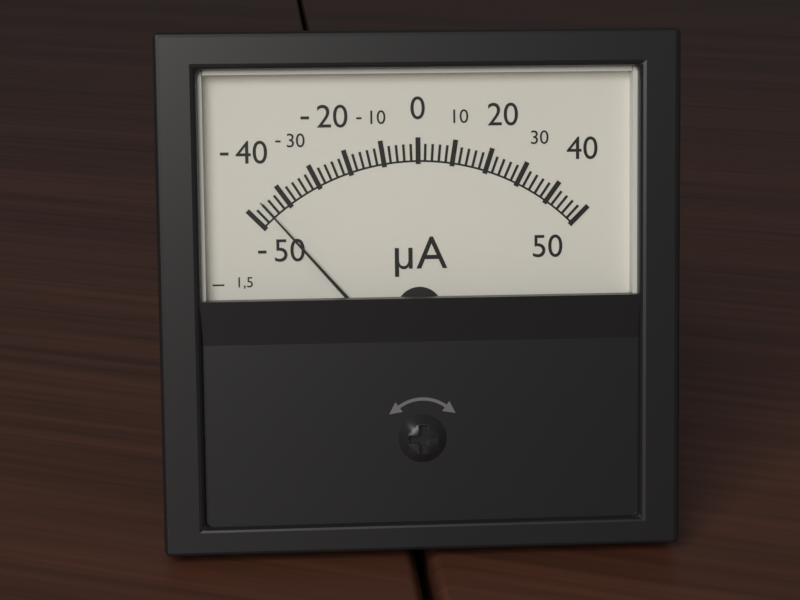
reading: -46 µA
